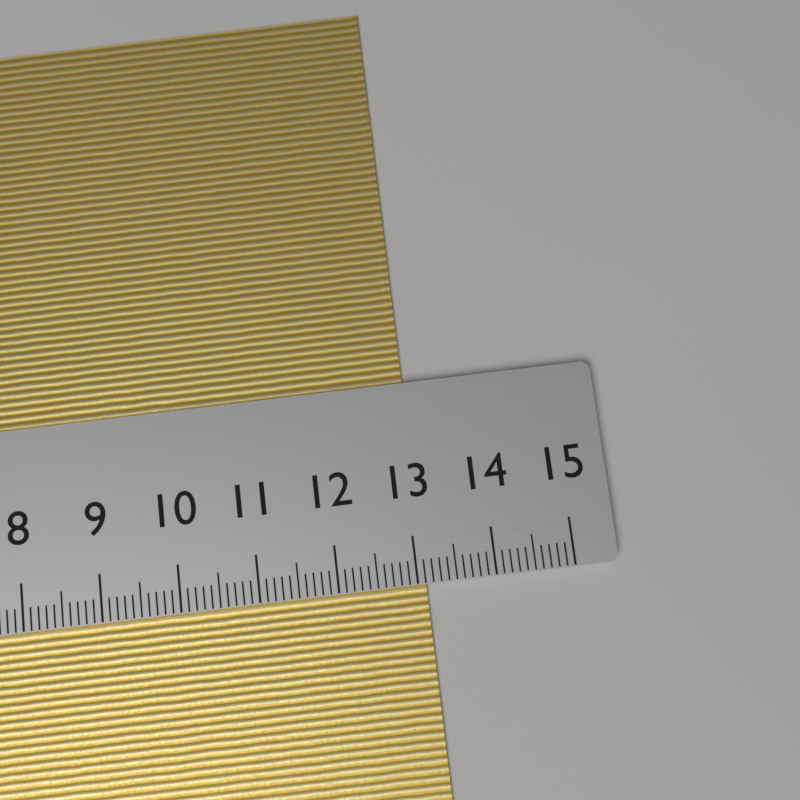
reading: 13.1 cm
